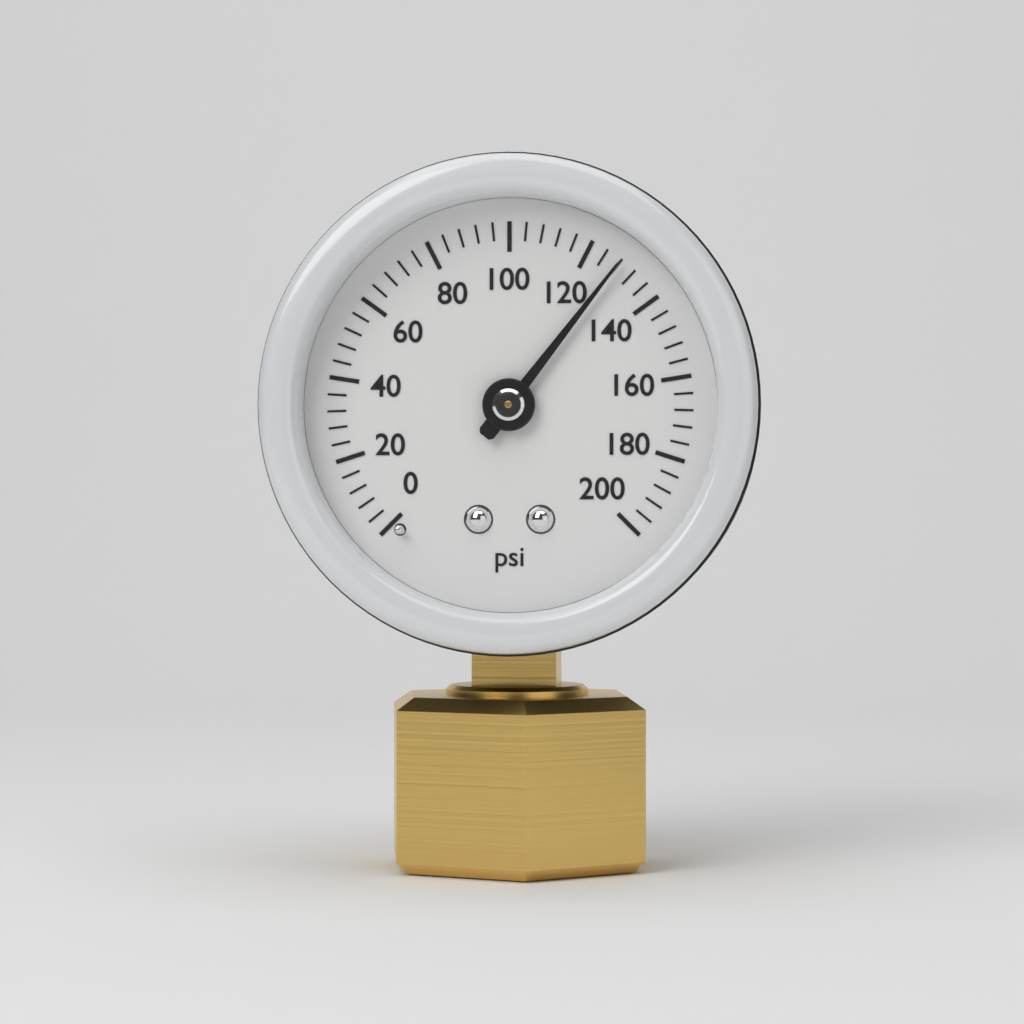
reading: 128 psi
